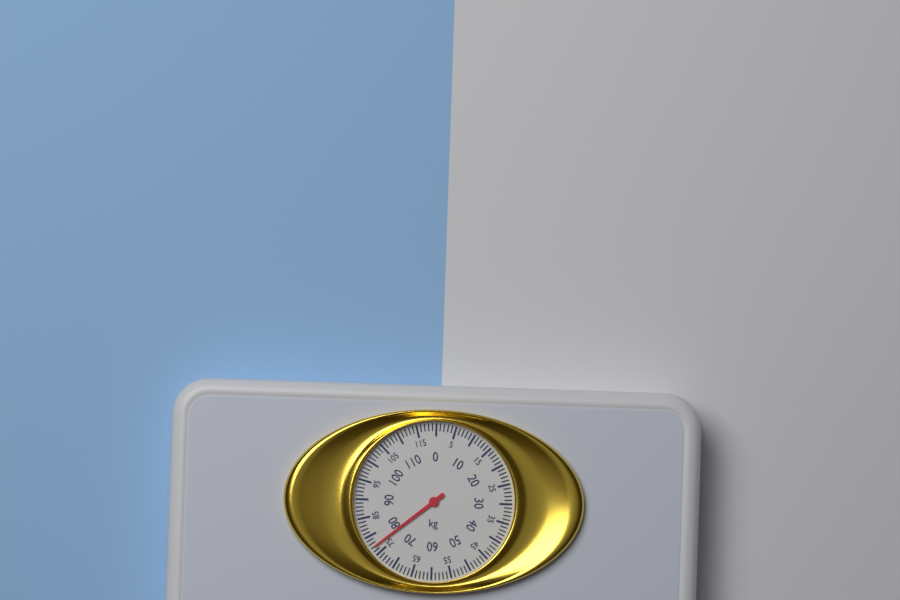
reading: 77 kg
